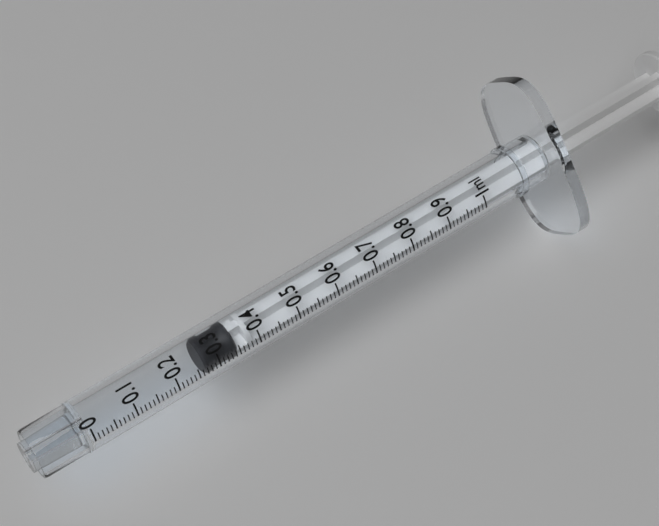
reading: 0.27 ml
